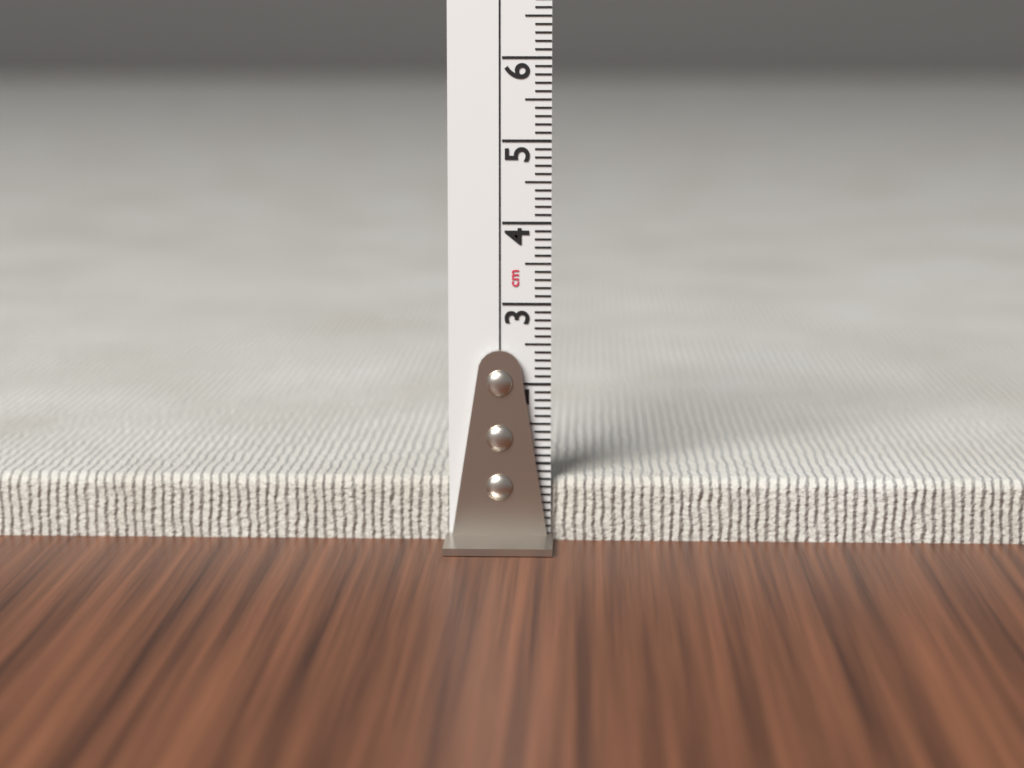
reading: 0.8 cm
